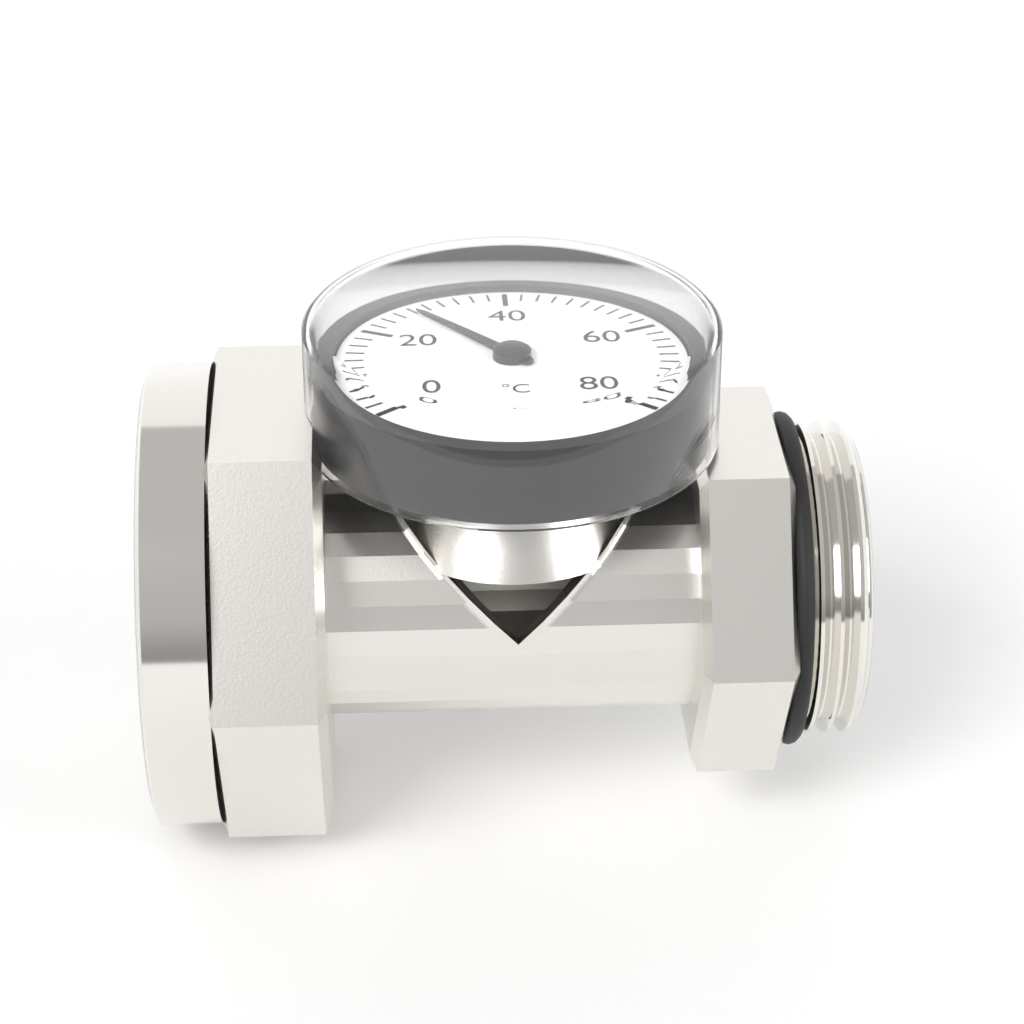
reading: 28 °C
